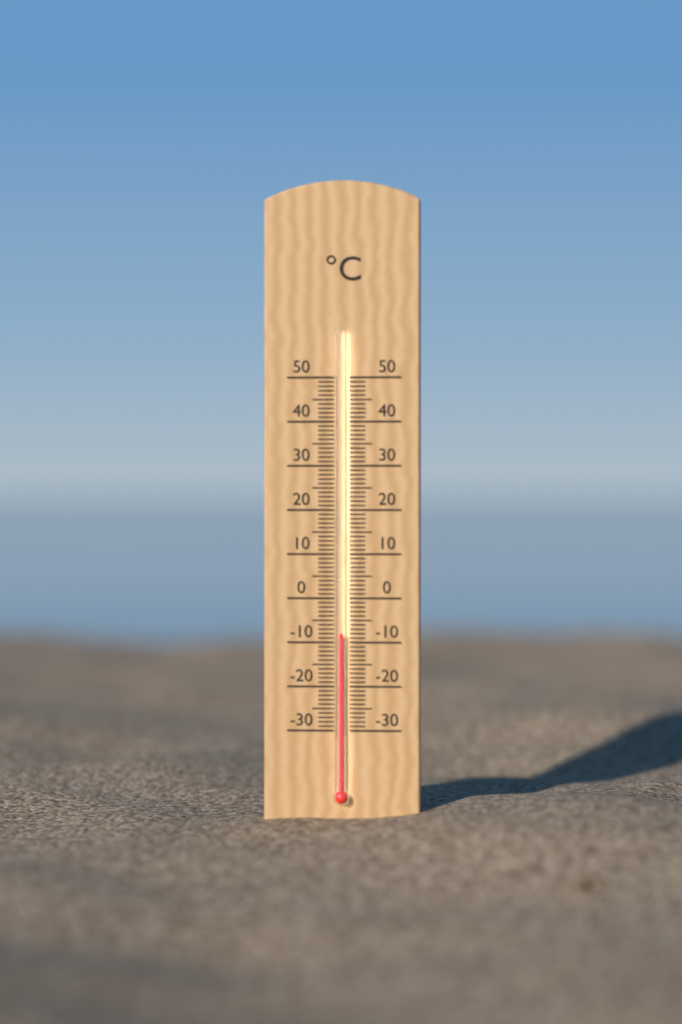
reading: -8 °C
